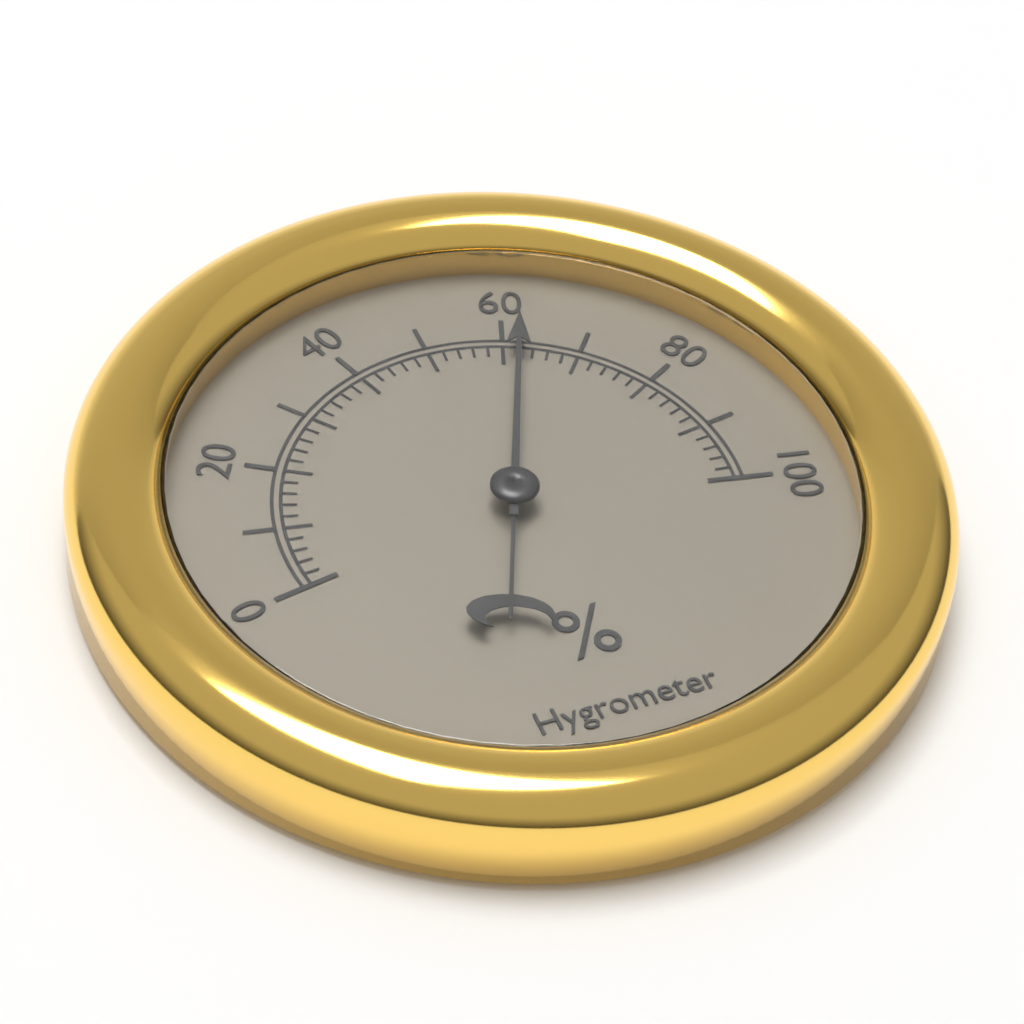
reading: 62 %
